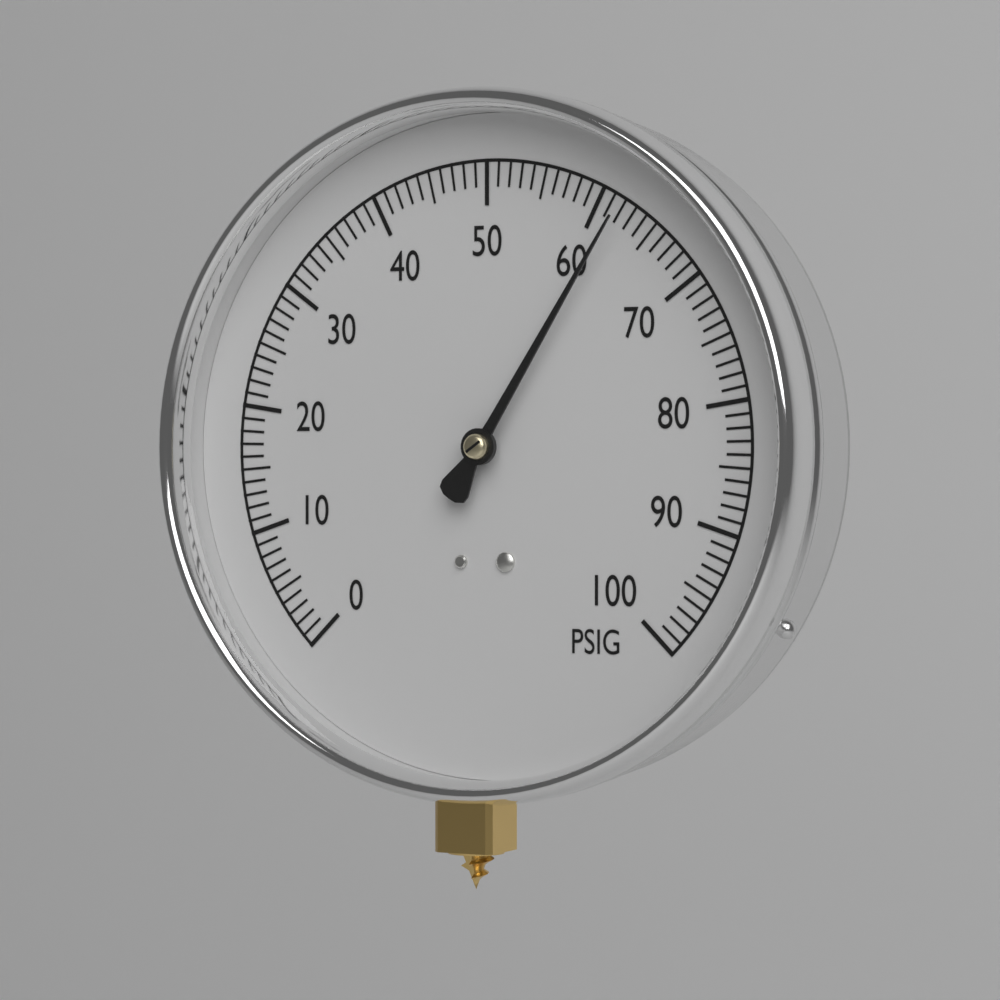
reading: 62 PSIG
